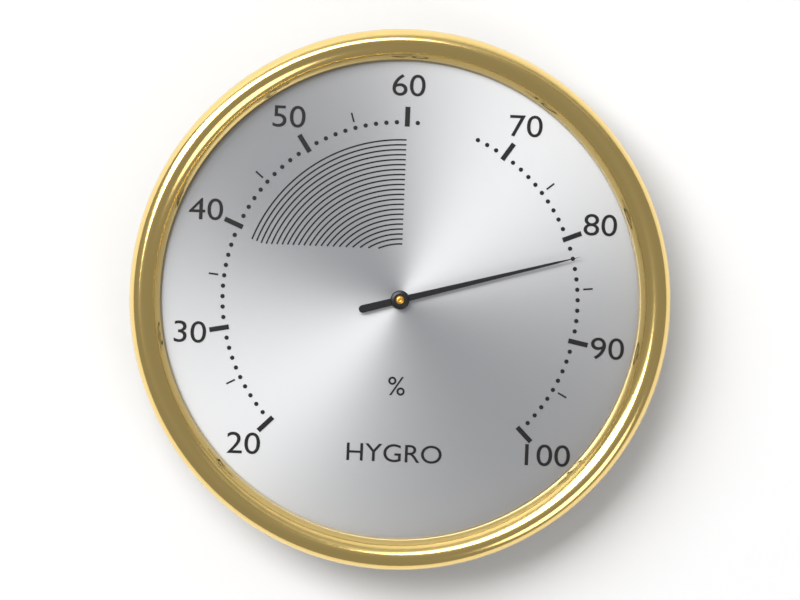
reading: 82 %
